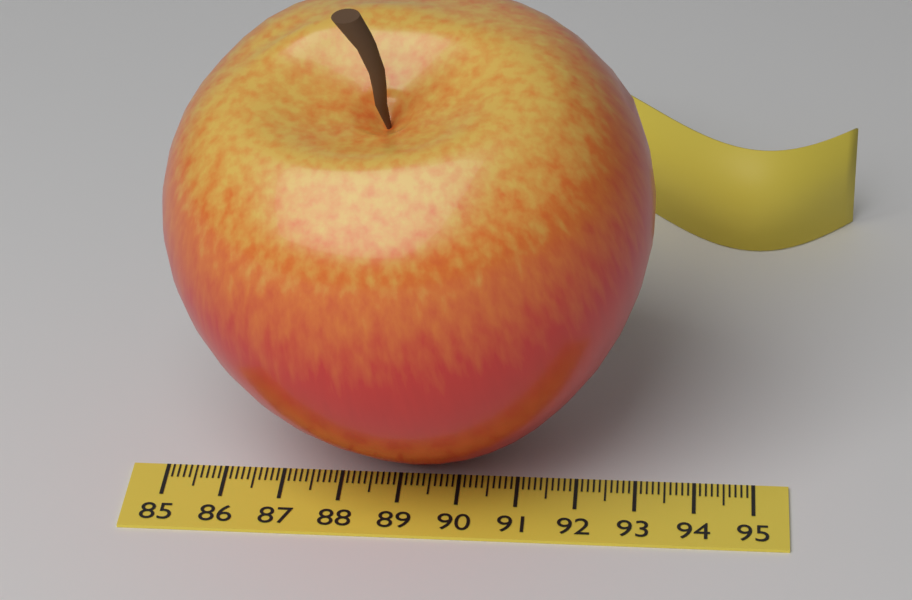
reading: 93.2 (no unit)
